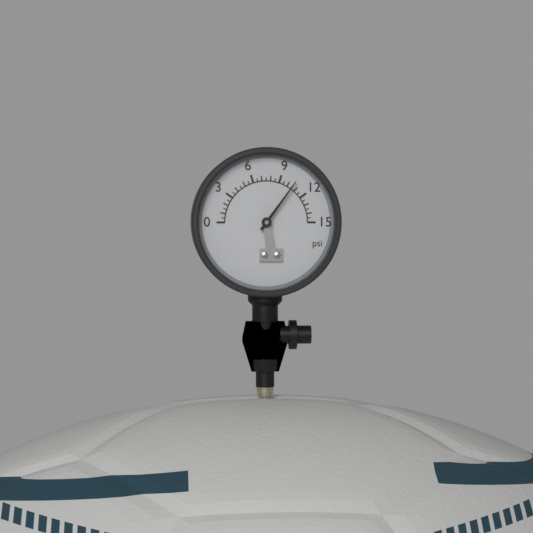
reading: 10.5 psi
